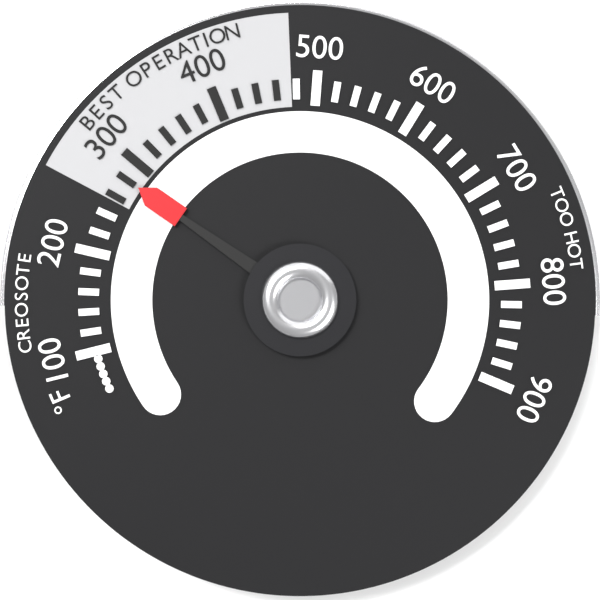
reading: 280 °F
